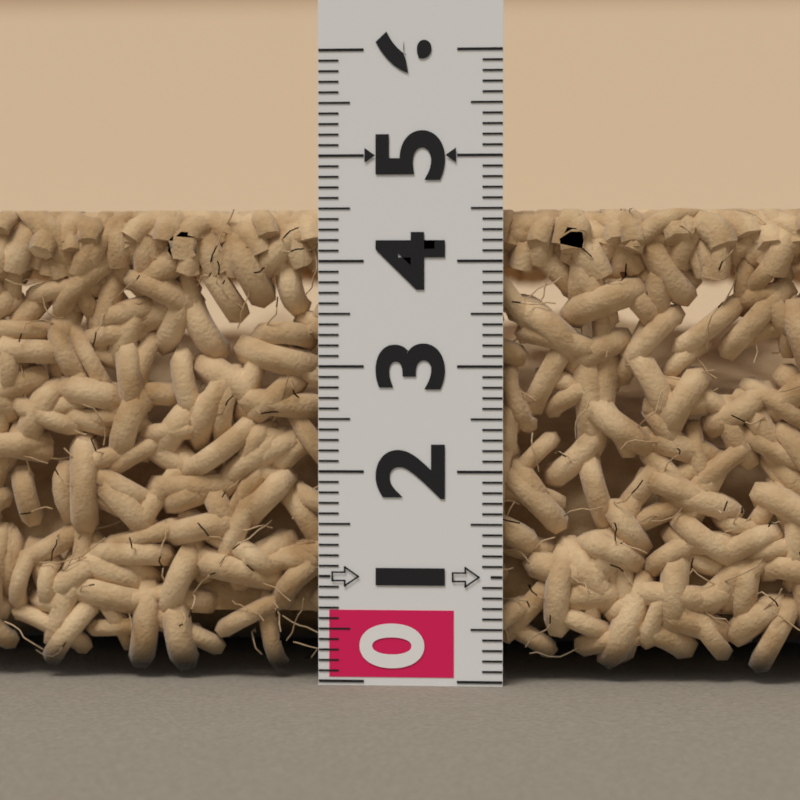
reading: 4.5 (no unit)
